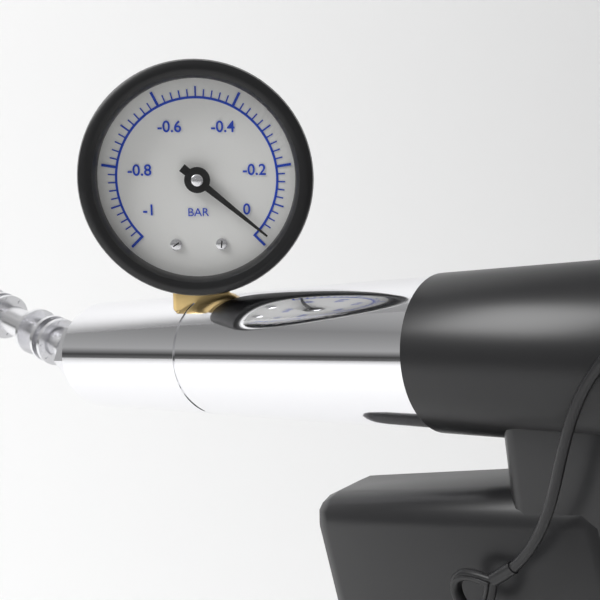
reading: -0.02 bar
